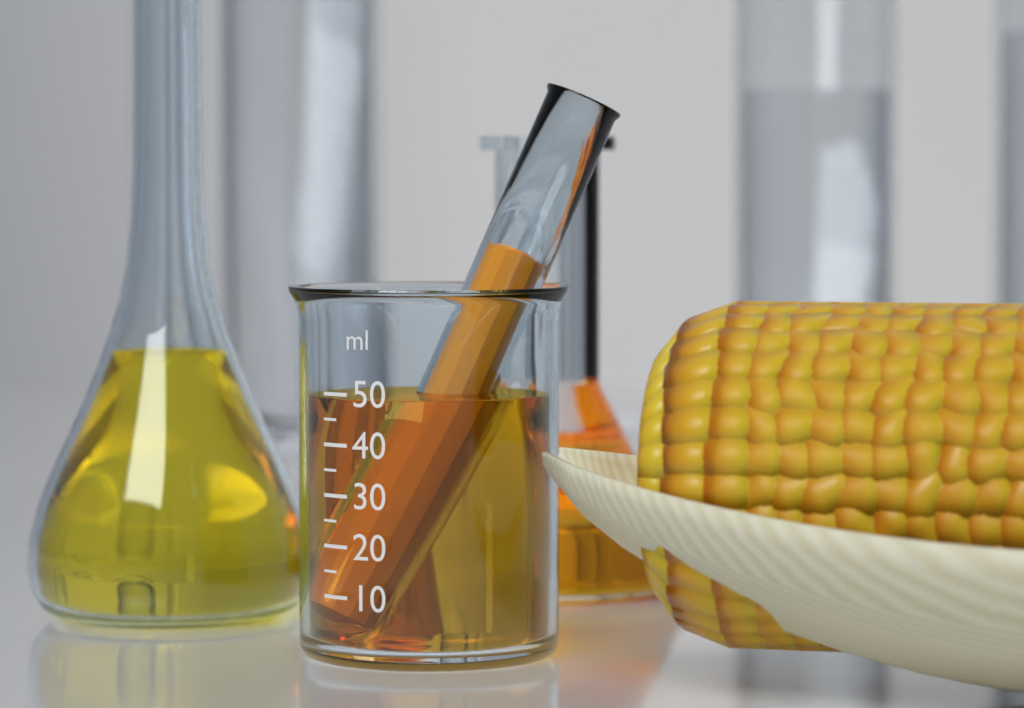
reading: 49 ml
